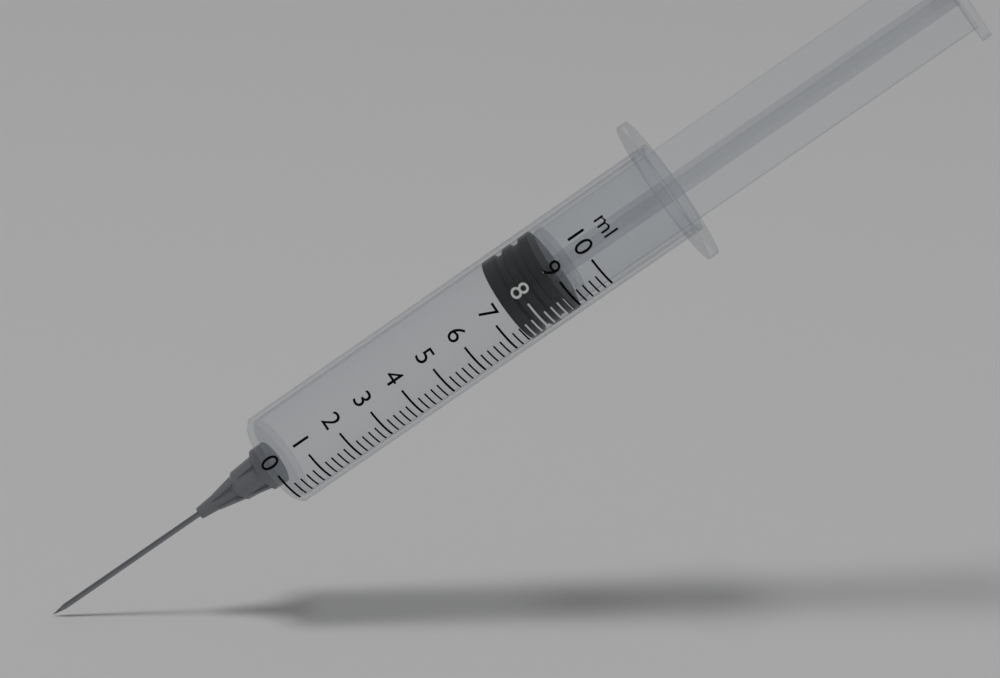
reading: 7.4 ml
